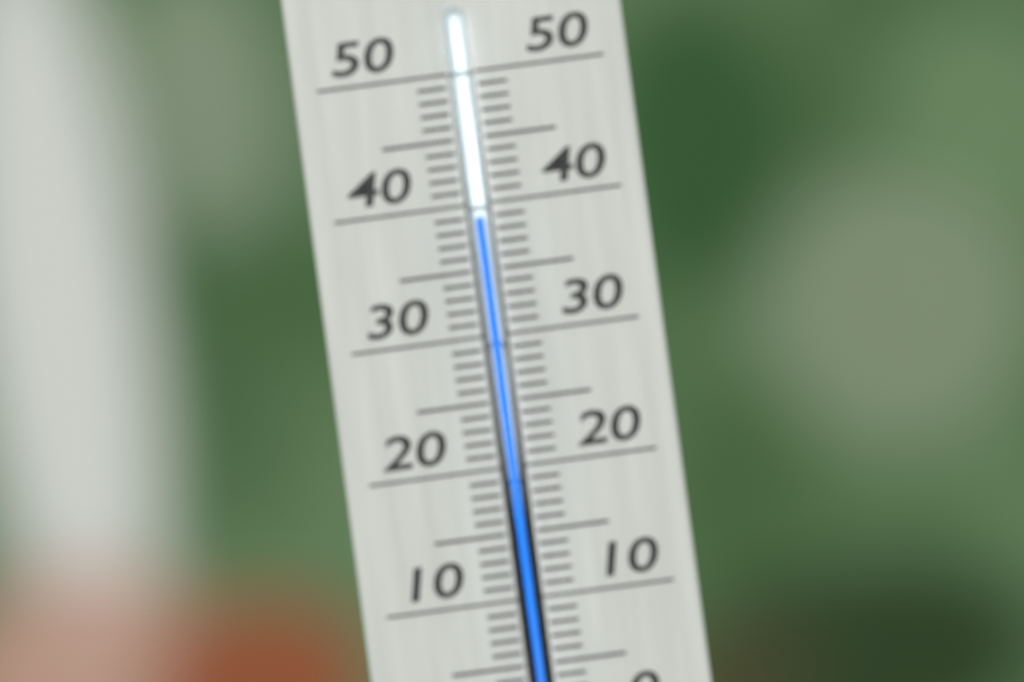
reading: 39 °C
